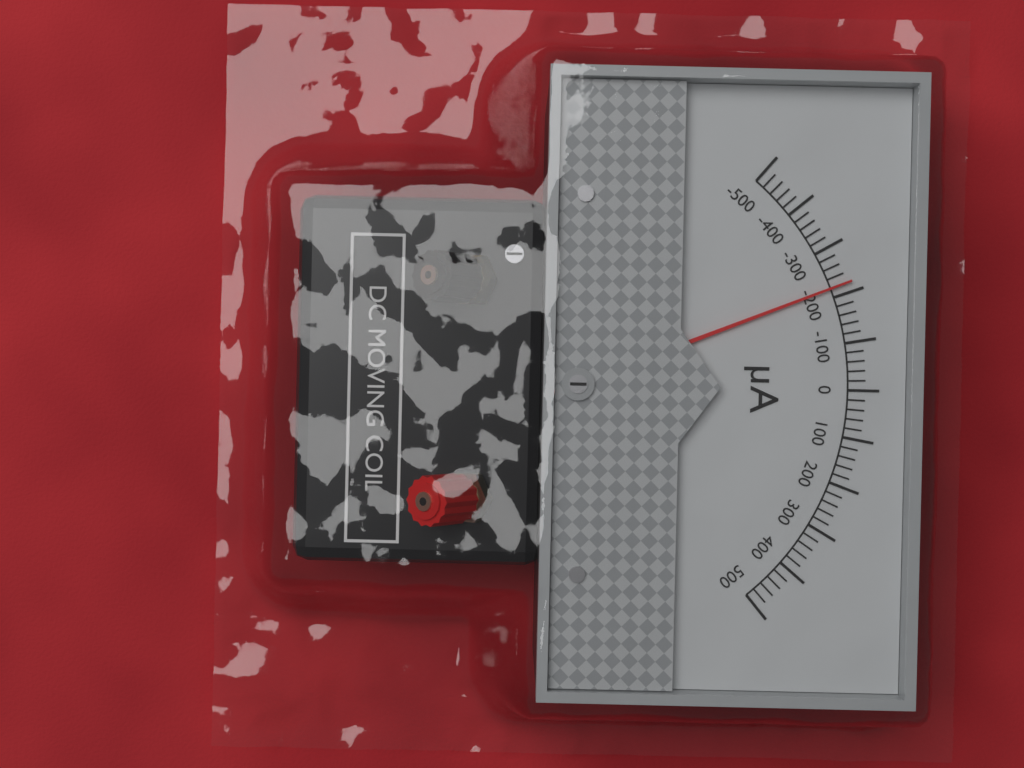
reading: -220 µA
